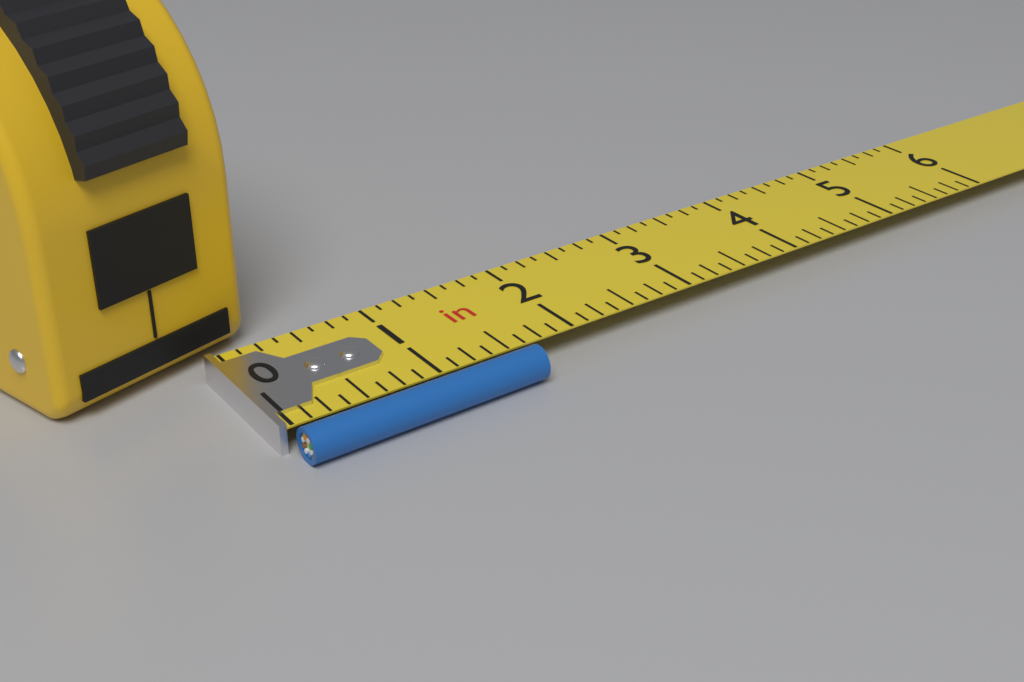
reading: 1.625 in
